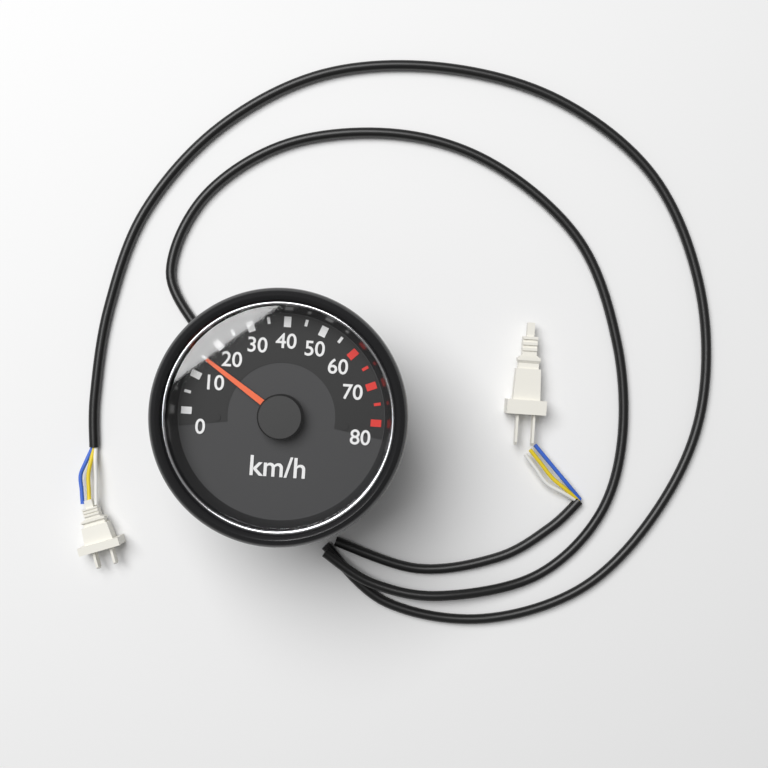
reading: 15 km/h
